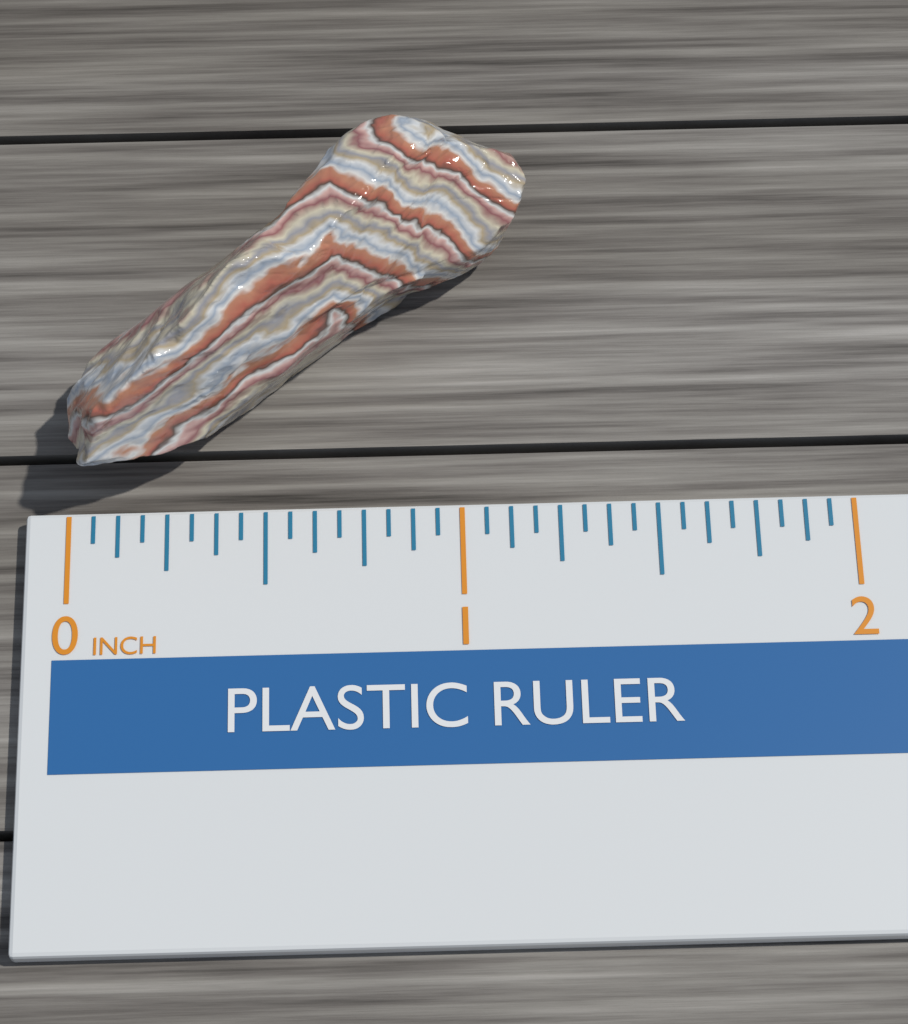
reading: 1.1875 inch
